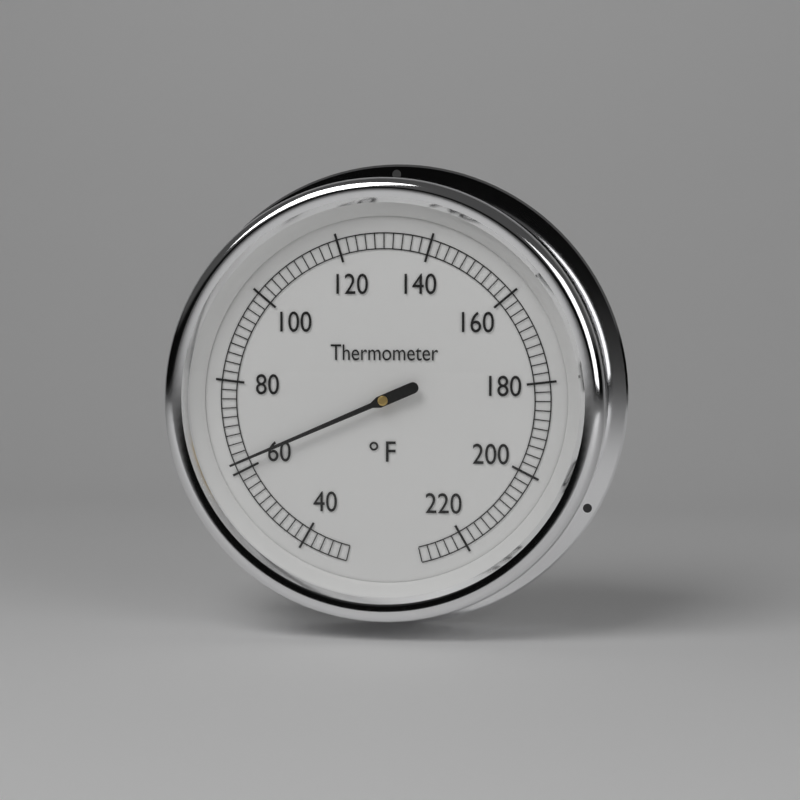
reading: 62 °F
